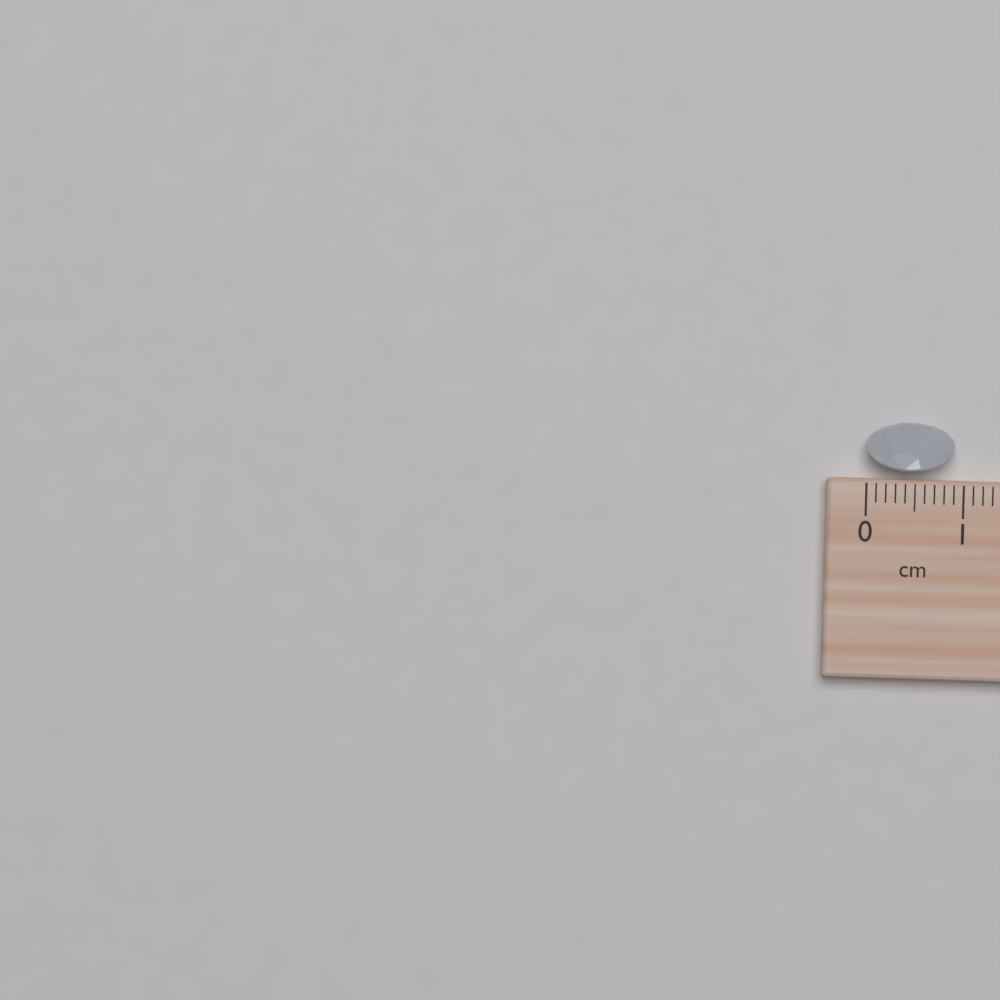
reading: 0.9 cm
